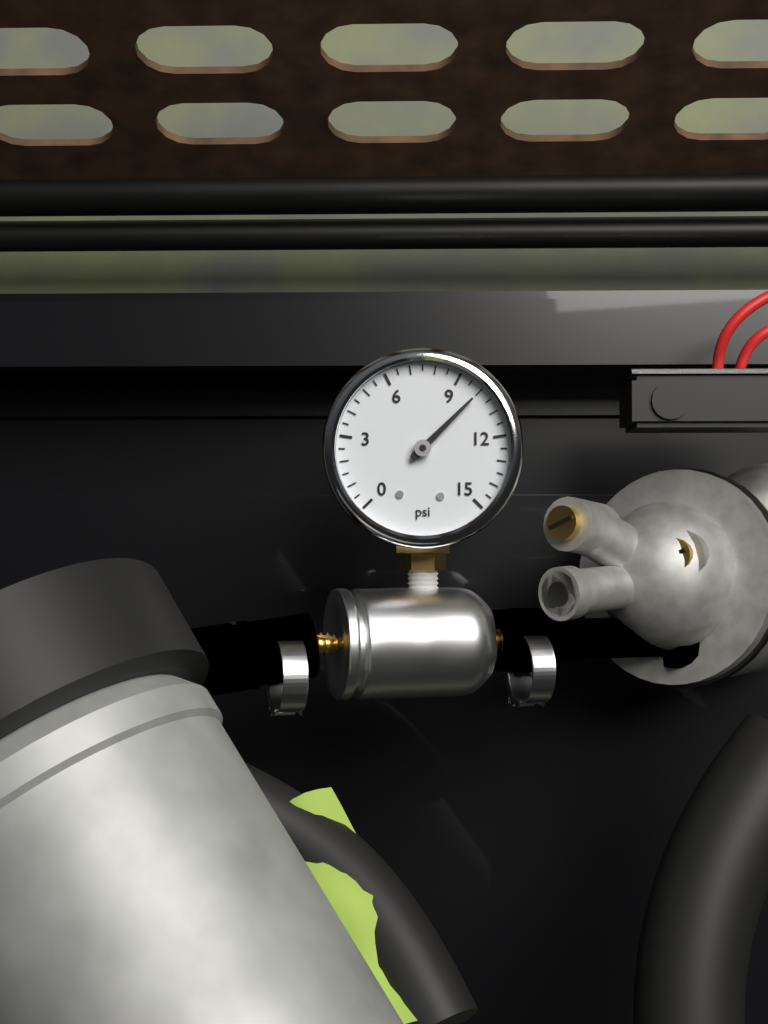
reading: 10.0 psi
